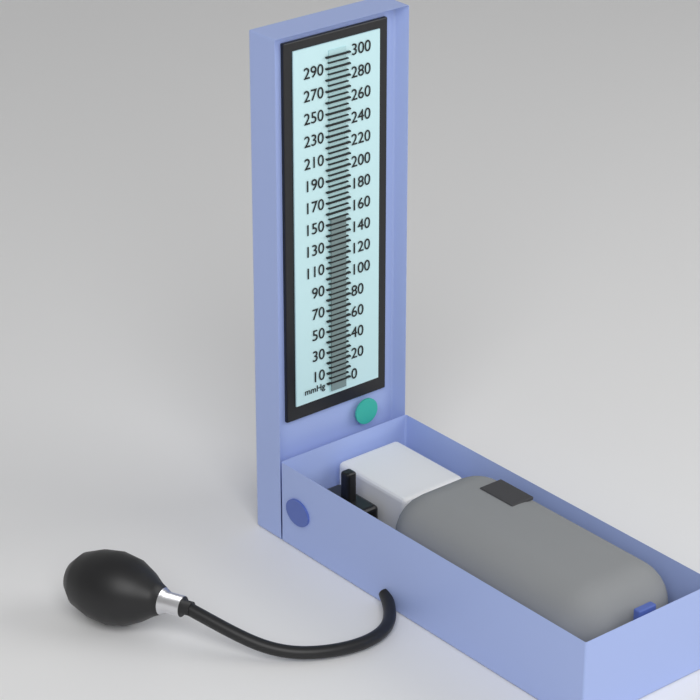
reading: 155 mmHg
